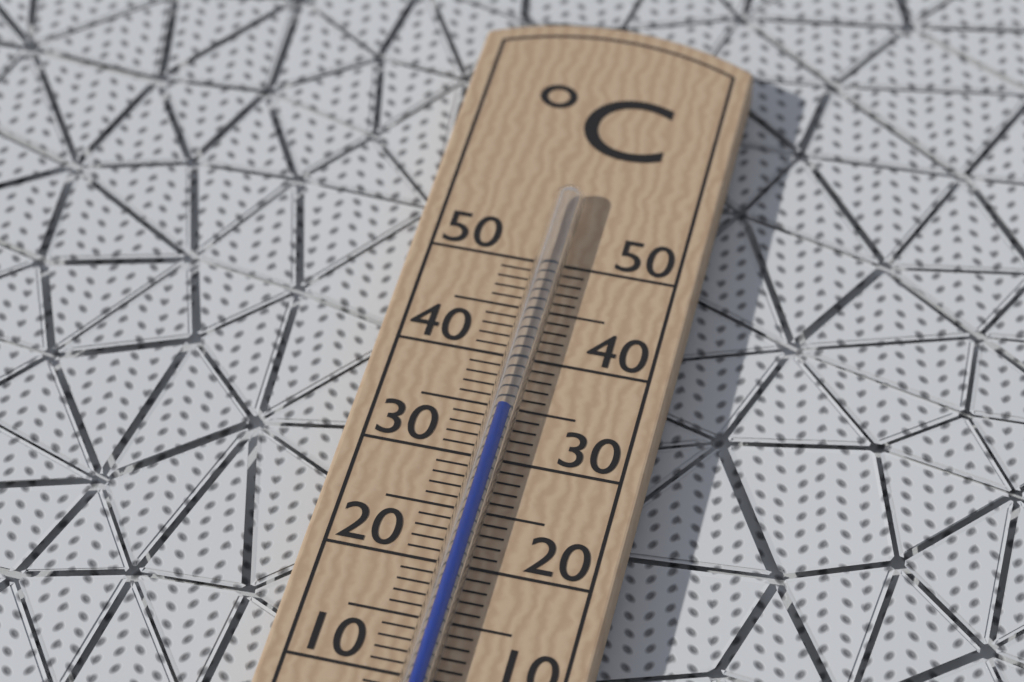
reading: 34 °C
